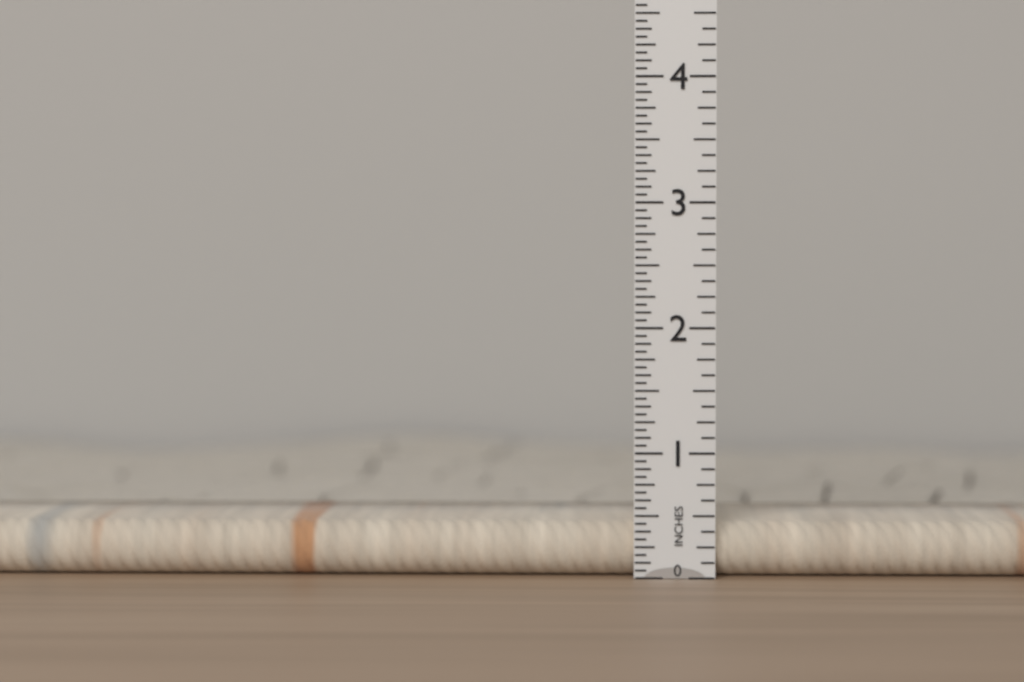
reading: 0.4375 in
